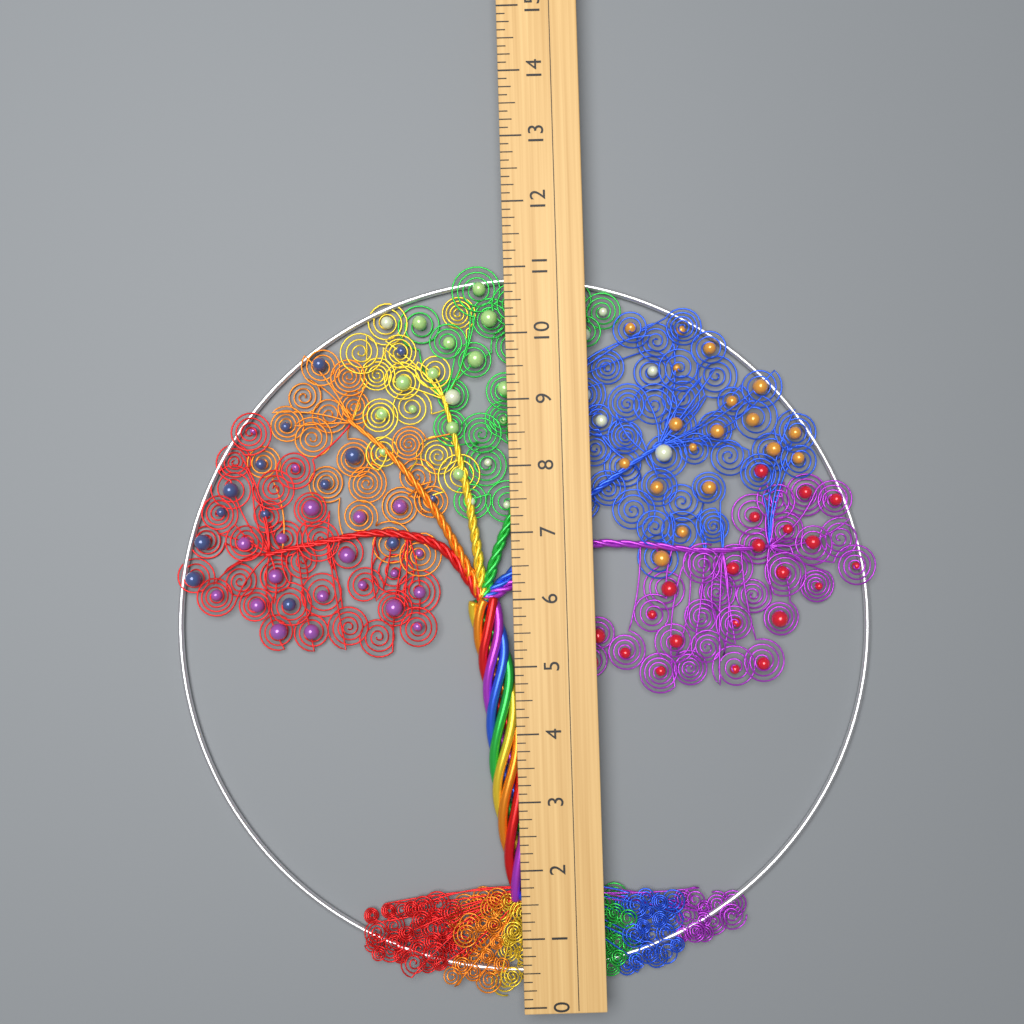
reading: 11.125 (no unit)
